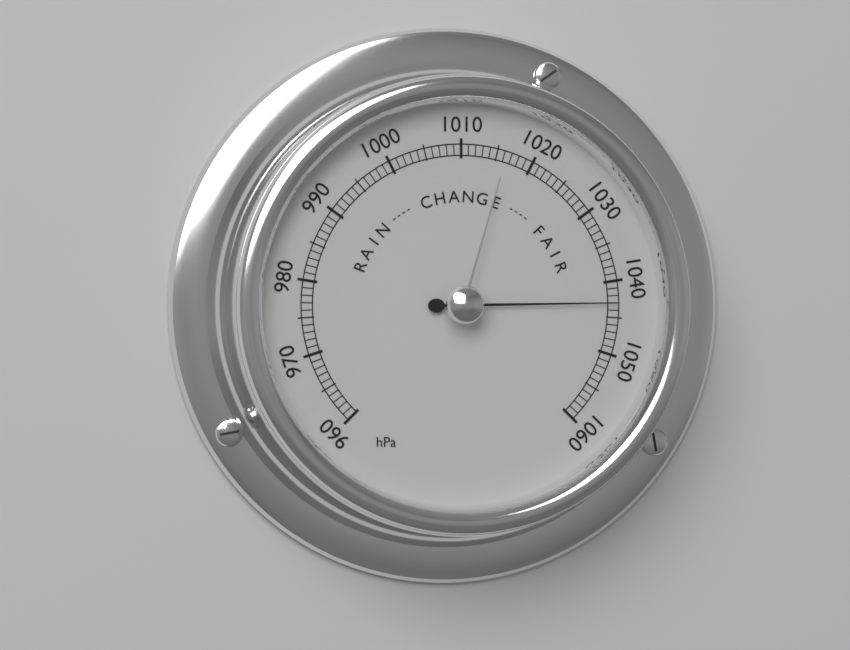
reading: 1043 hPa
